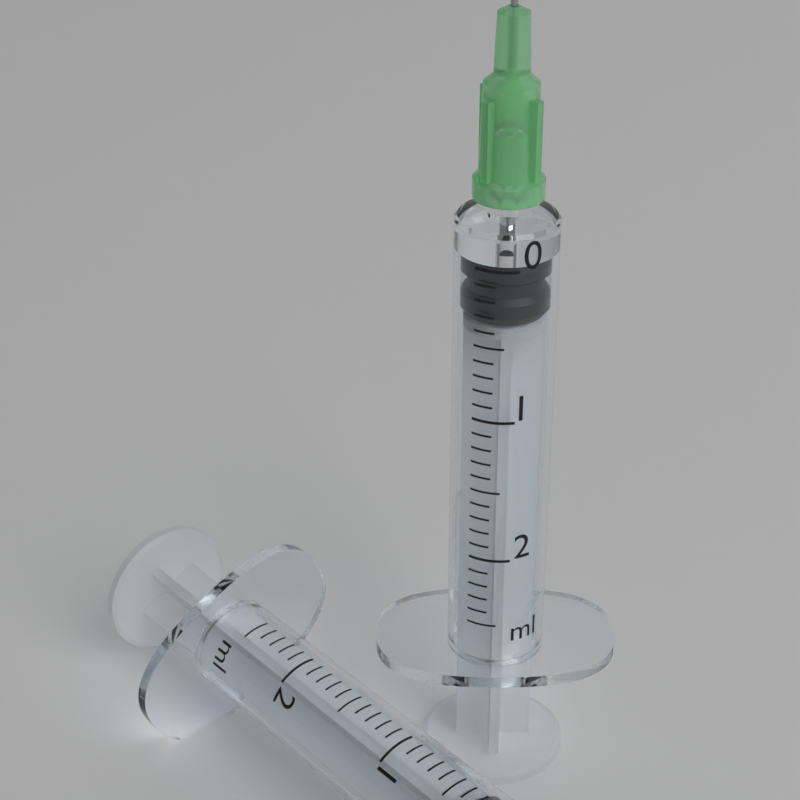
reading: 0.0 ml
